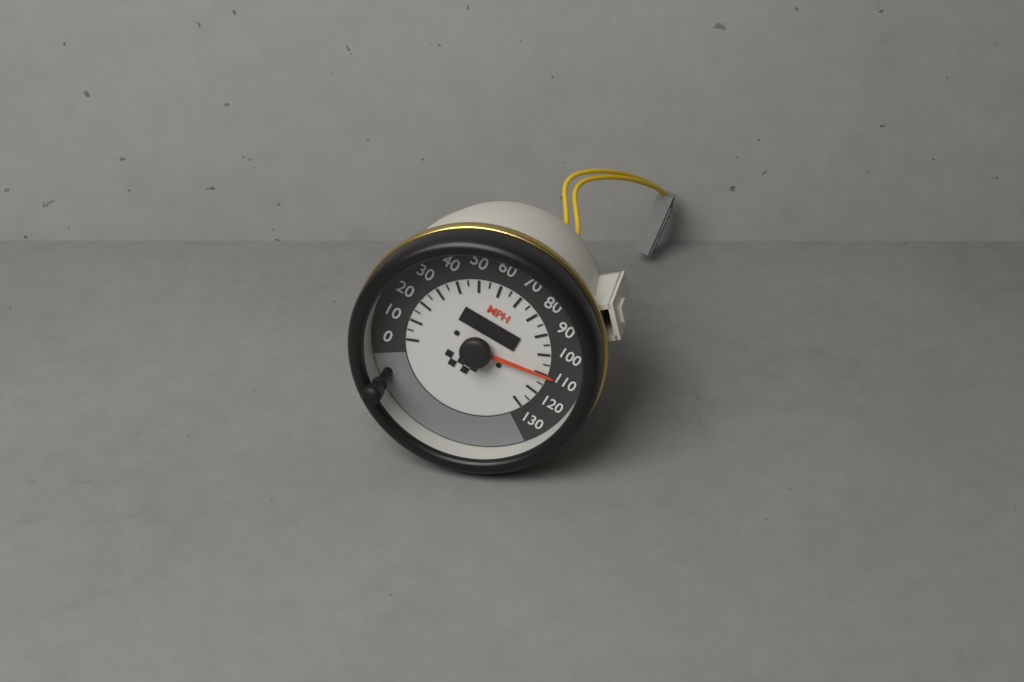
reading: 110 MPH
